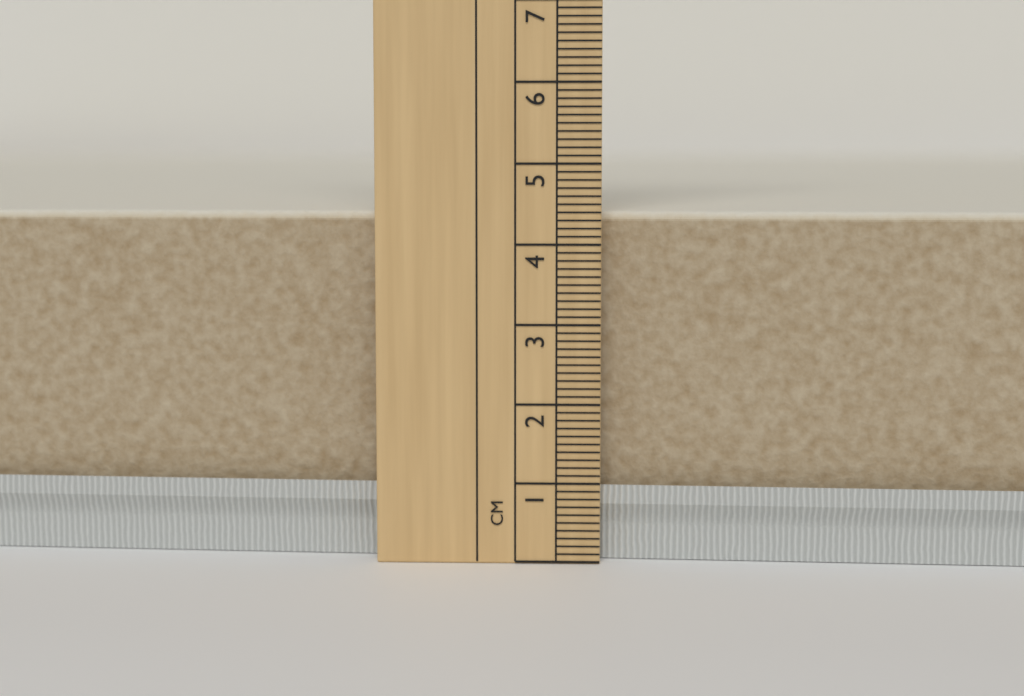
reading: 4.4 cm
